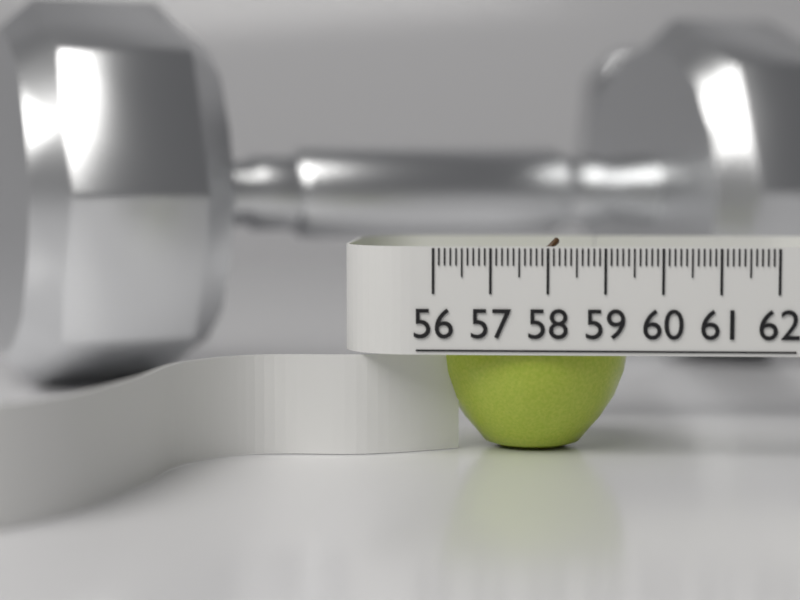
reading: 59.5 (no unit)
